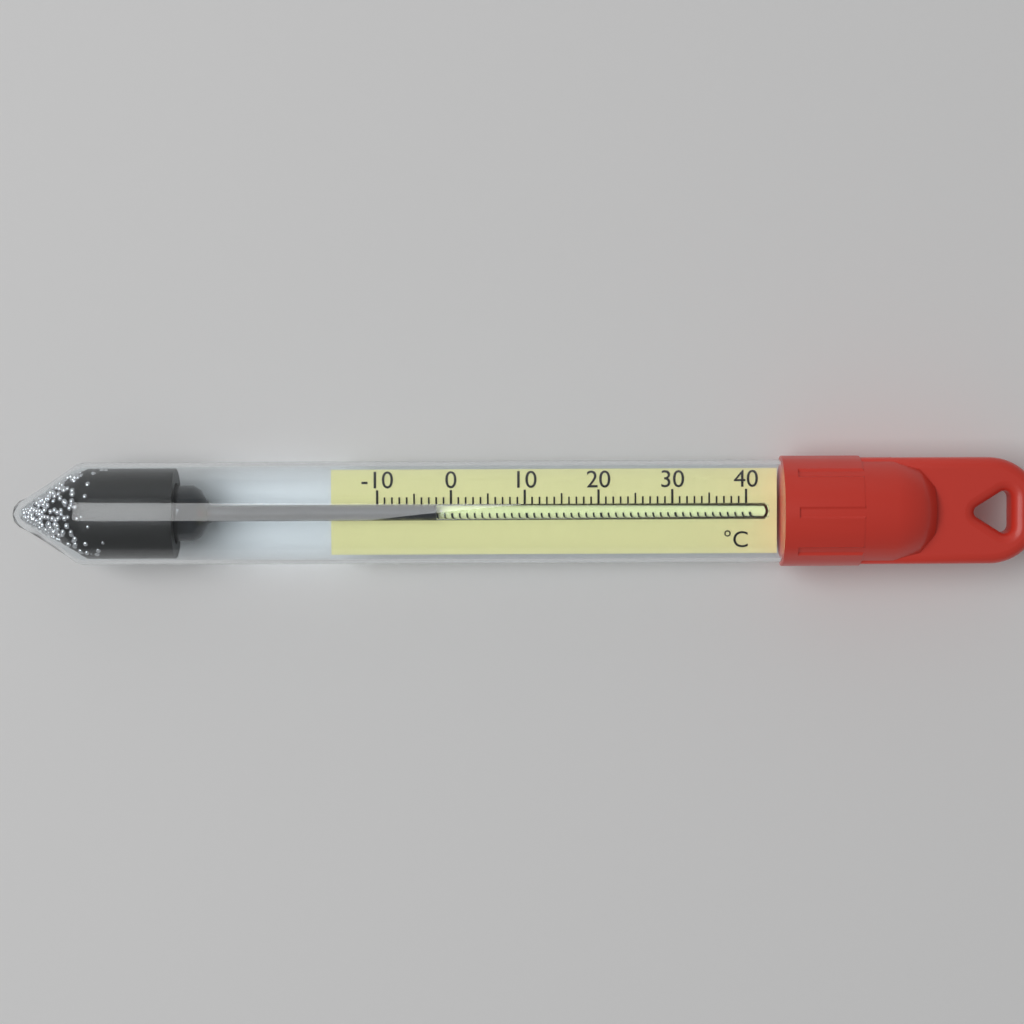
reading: -2 °C
